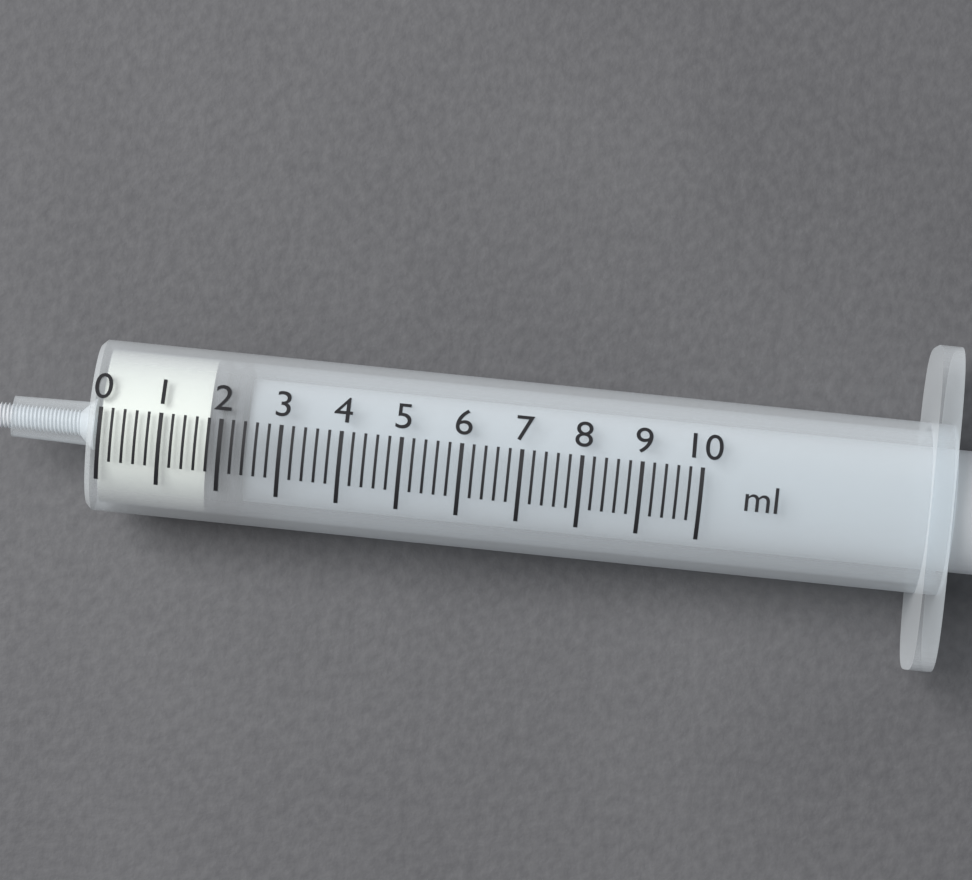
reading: 1.8 ml
